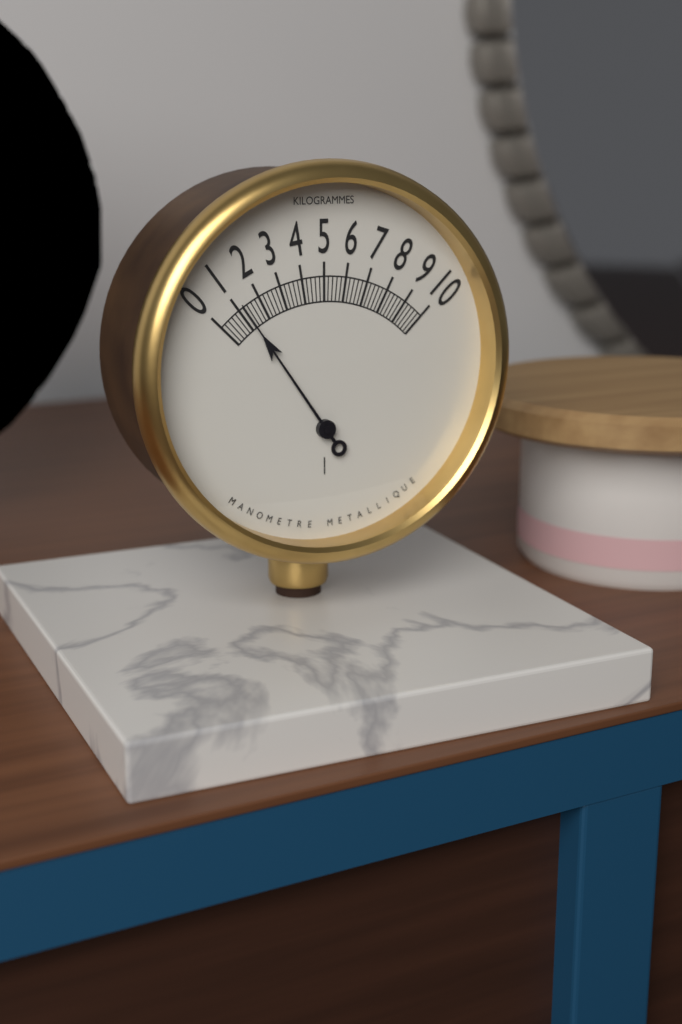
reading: 1.2 kg
